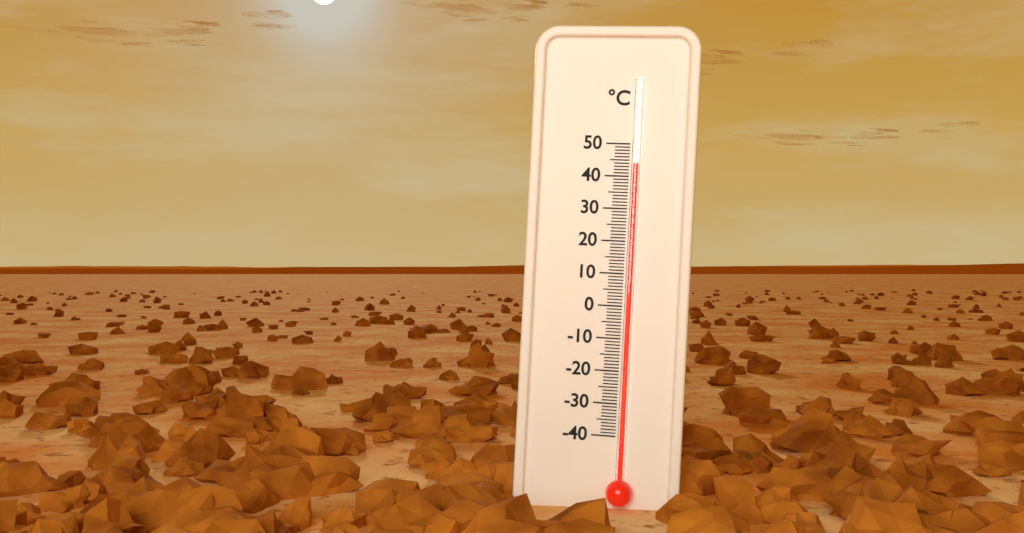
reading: 44 °C
